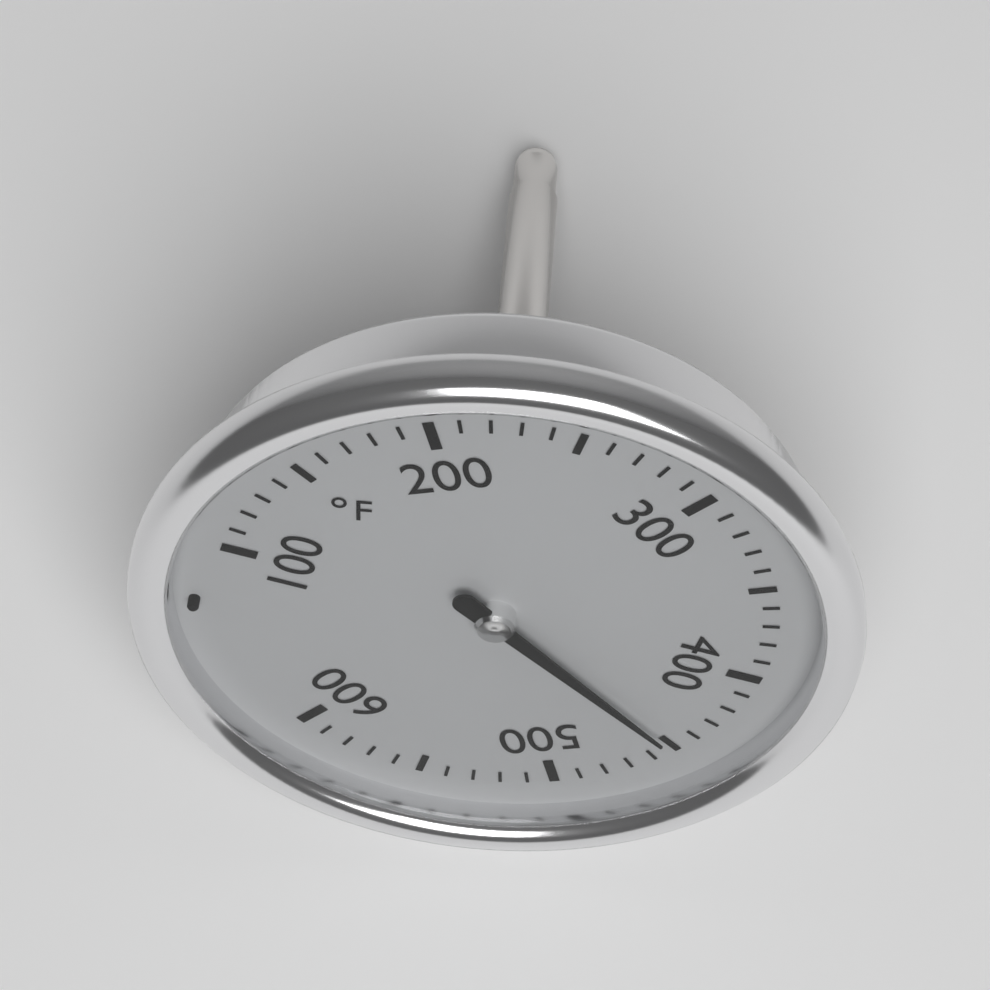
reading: 450 °F
